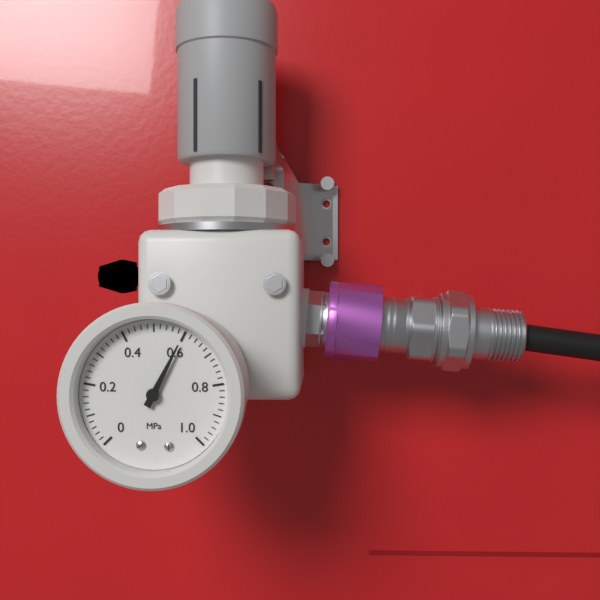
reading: 0.60 MPa
